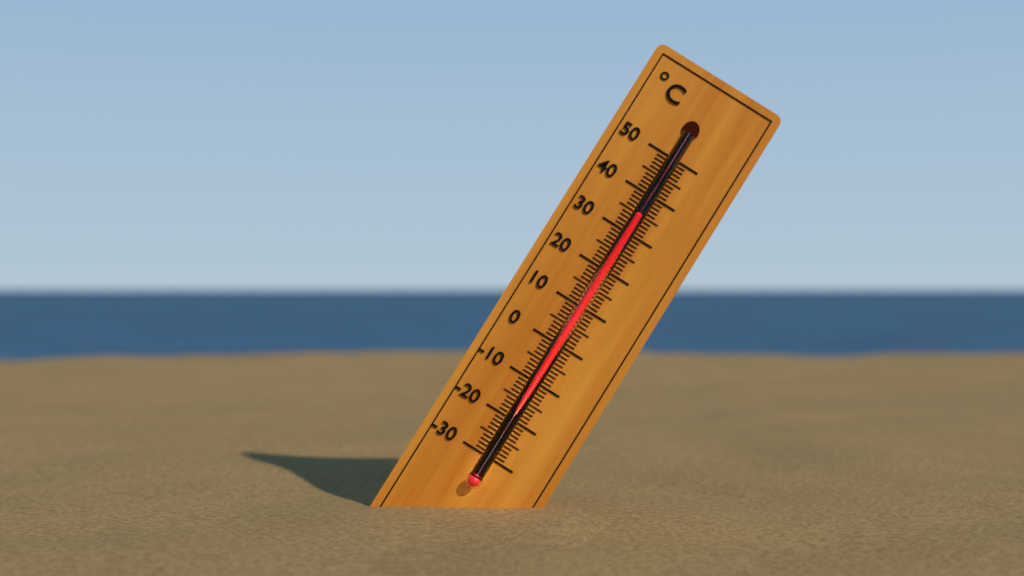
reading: 34 °C
